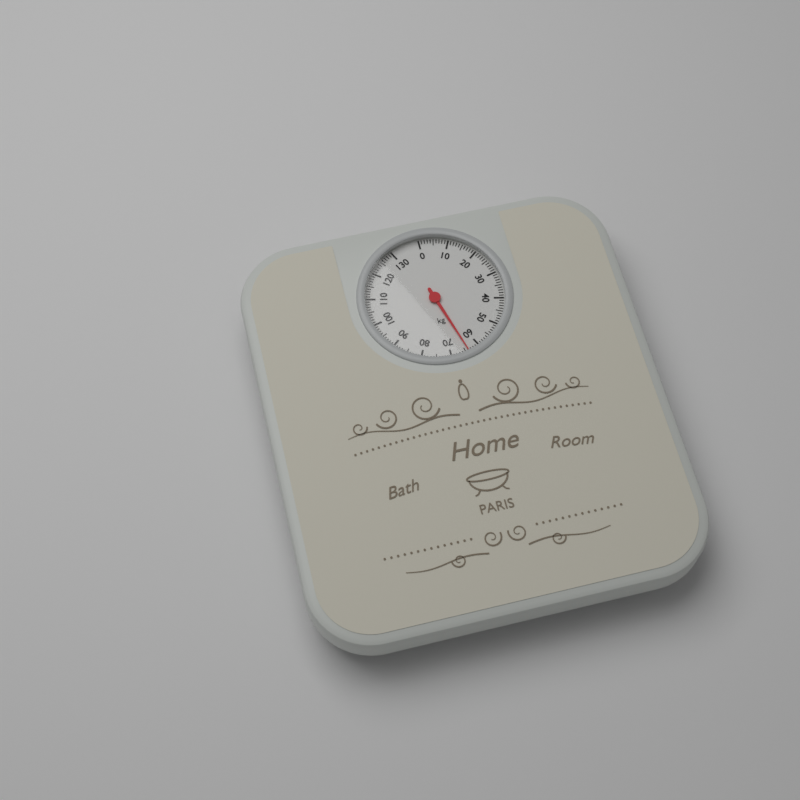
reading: 64 kg
